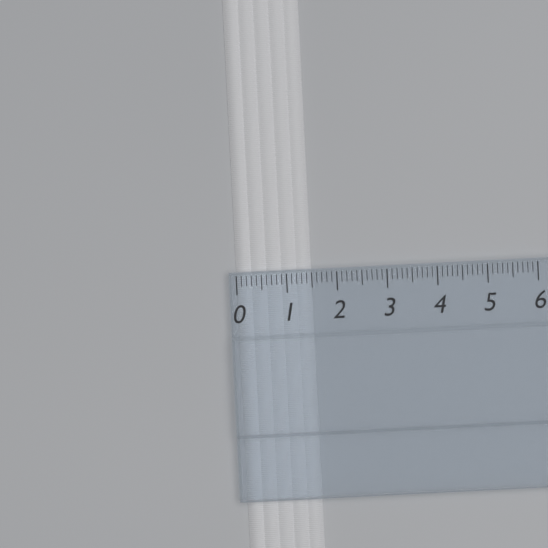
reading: 1.5 (no unit)
